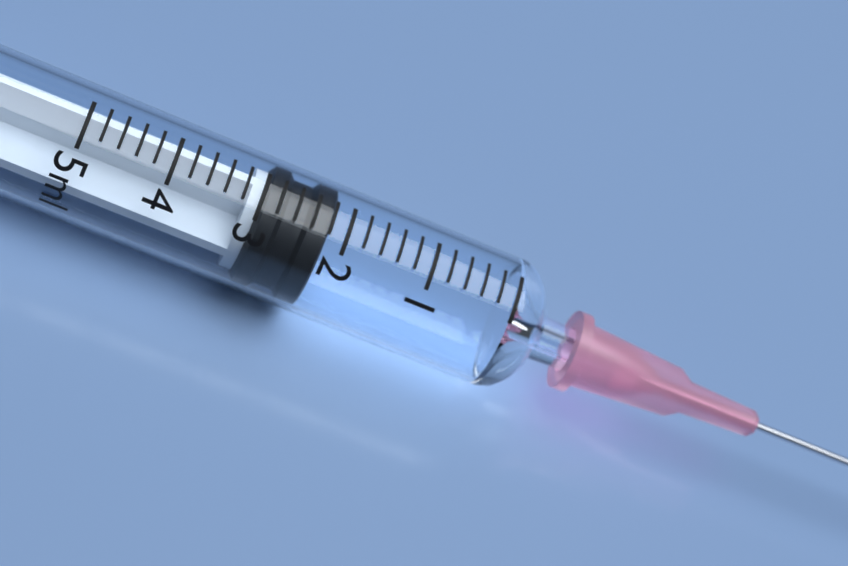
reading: 2.2 ml
